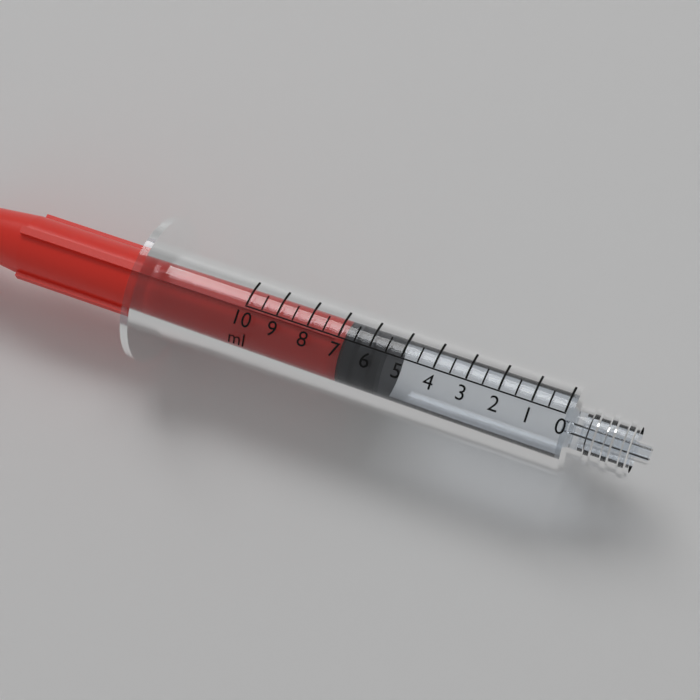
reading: 5.5 ml
